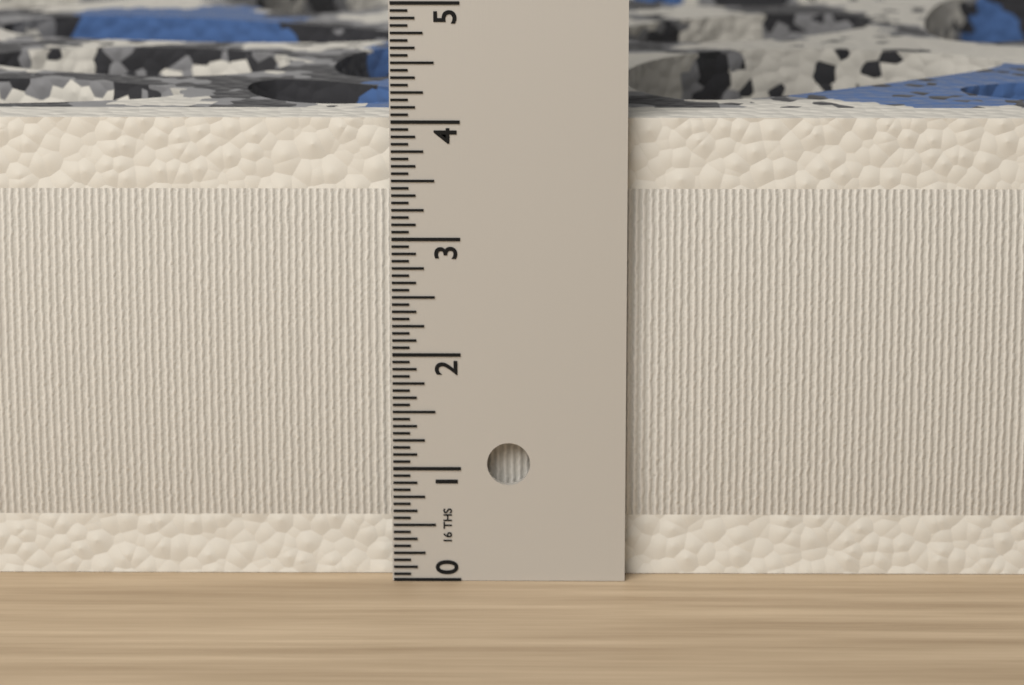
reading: 4.0000 in
